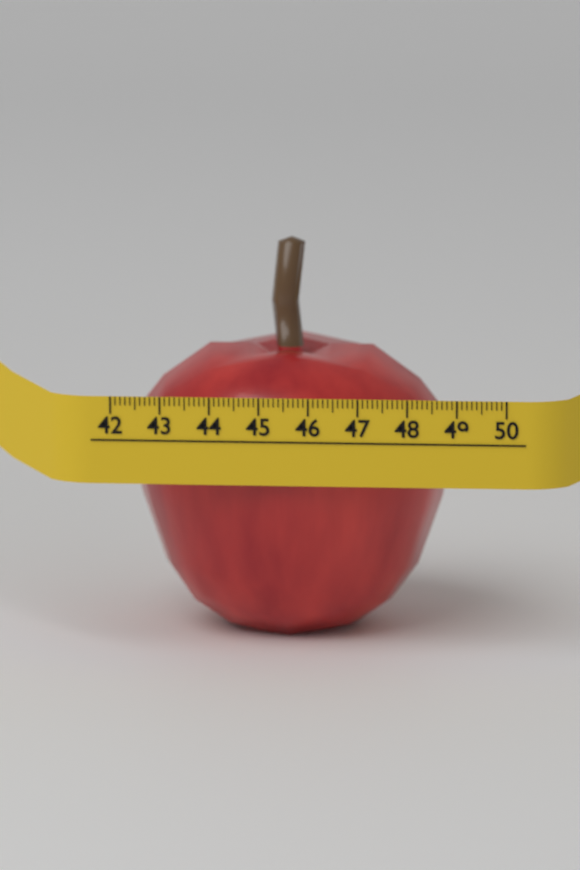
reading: 48.9 (no unit)
